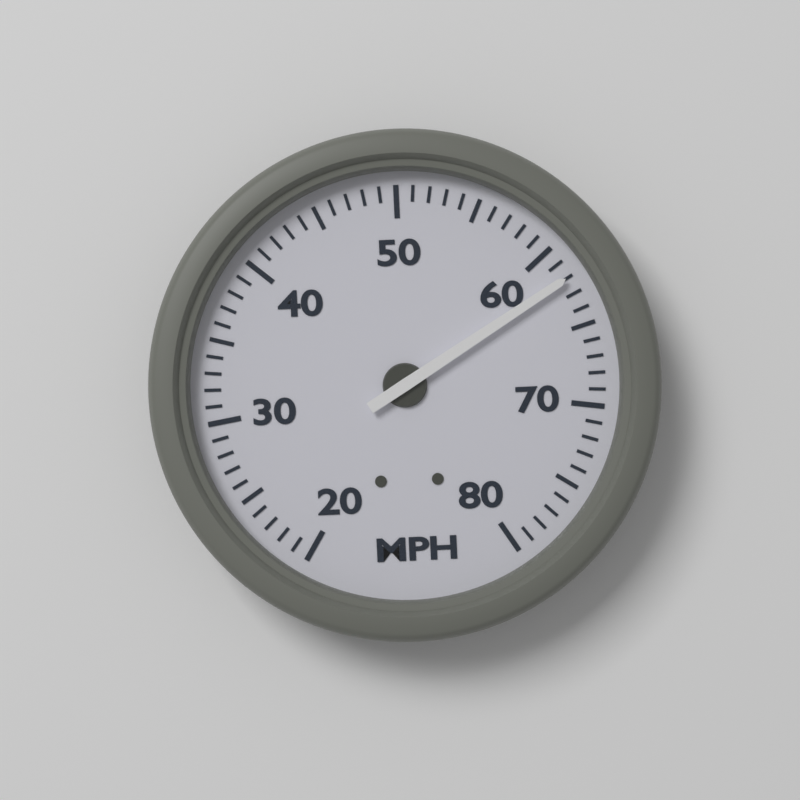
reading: 62 MPH
